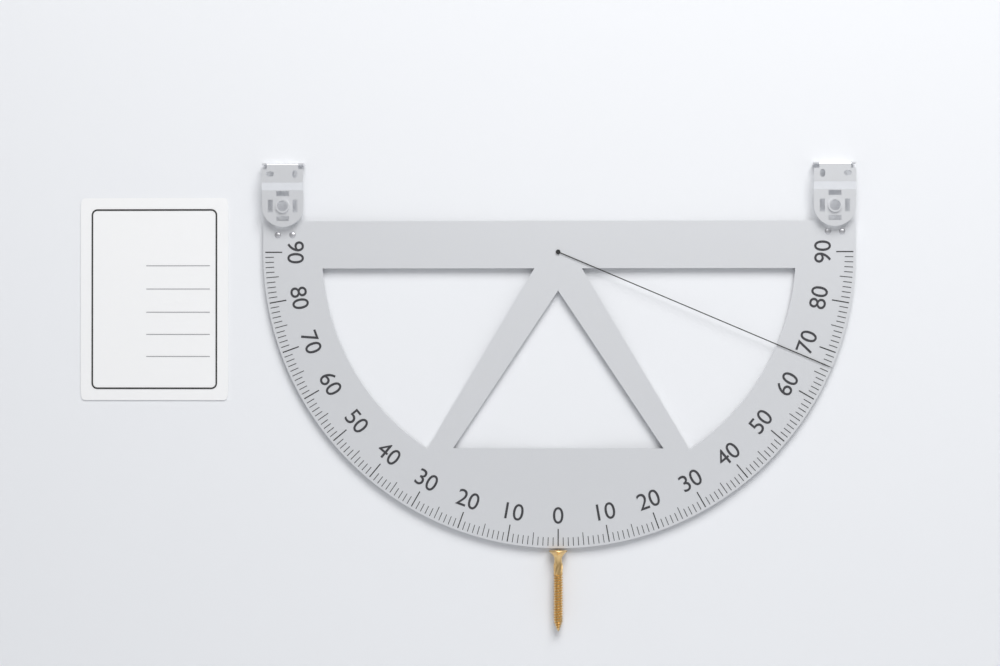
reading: 67 (no unit)
